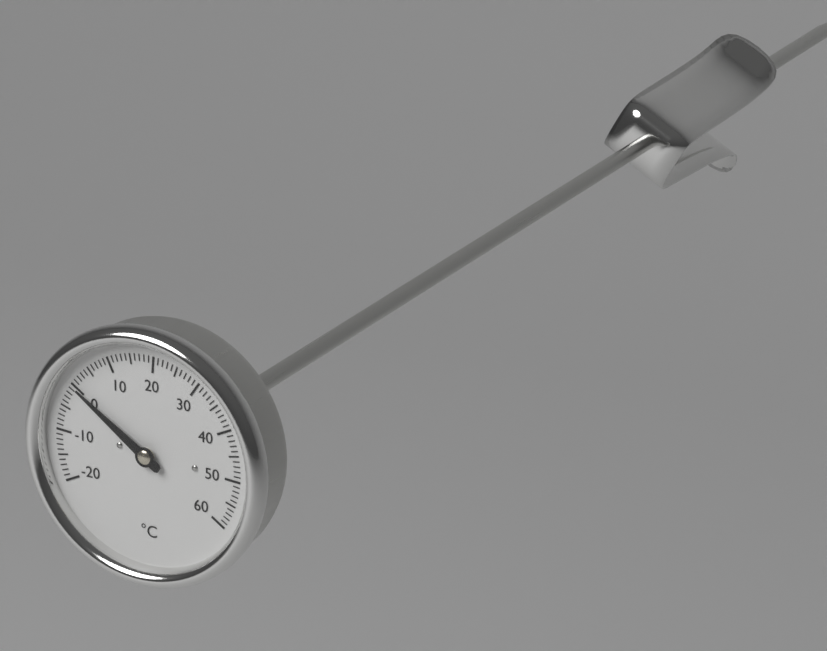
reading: 0 °C
